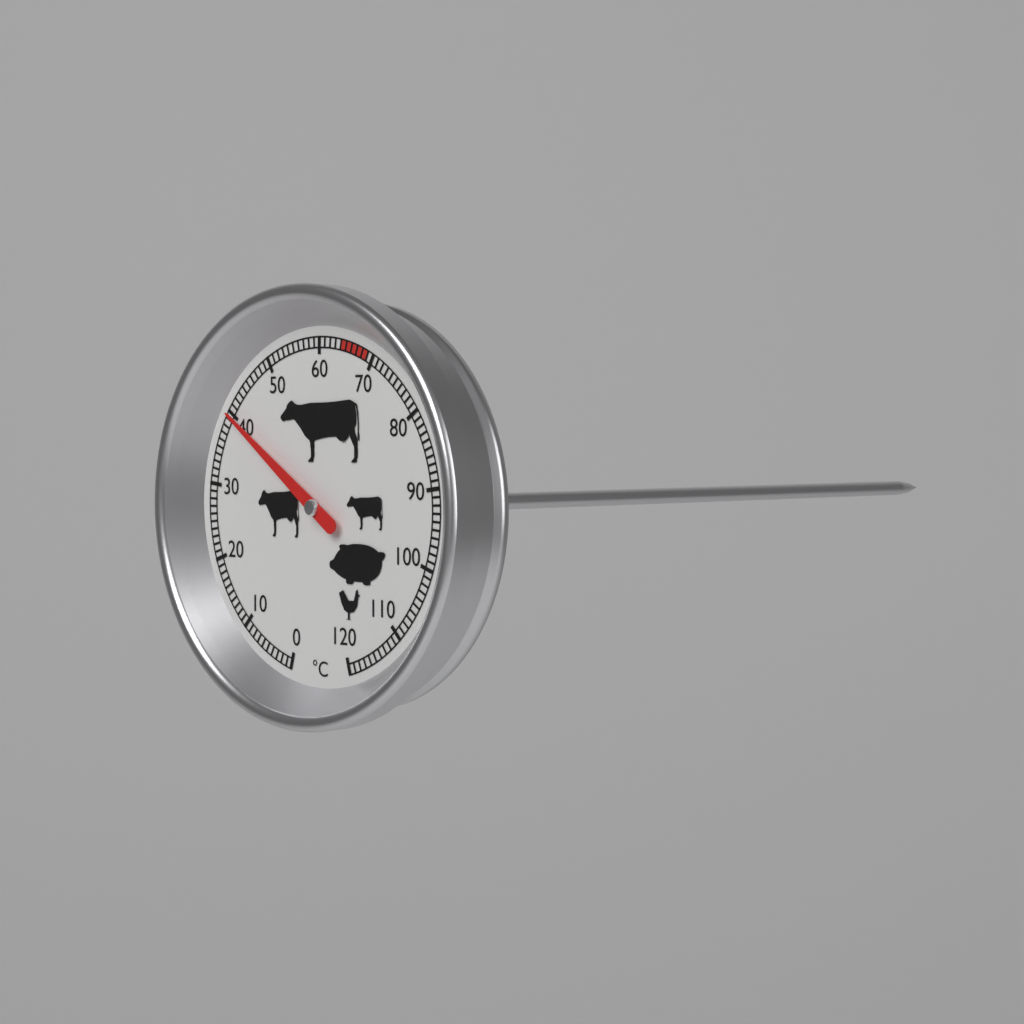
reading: 40 °C
